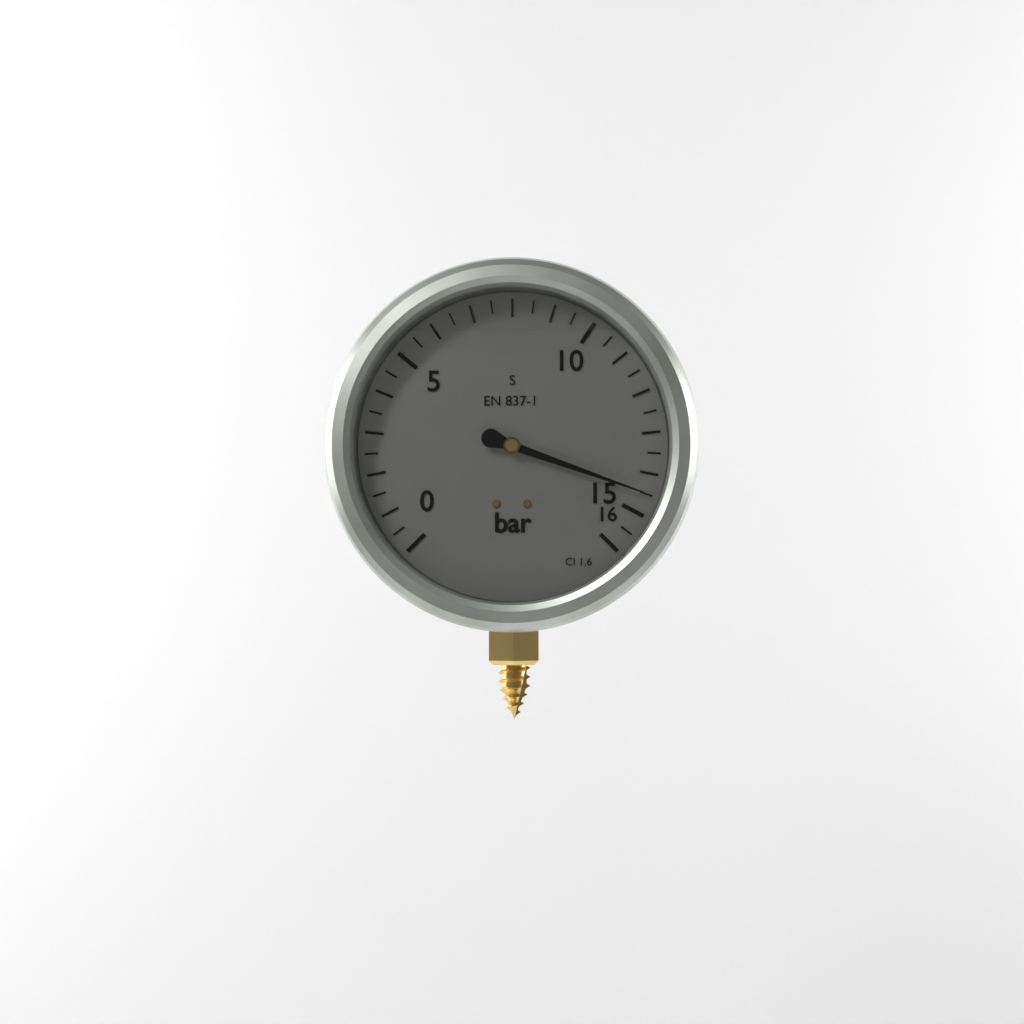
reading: 14.5 bar
